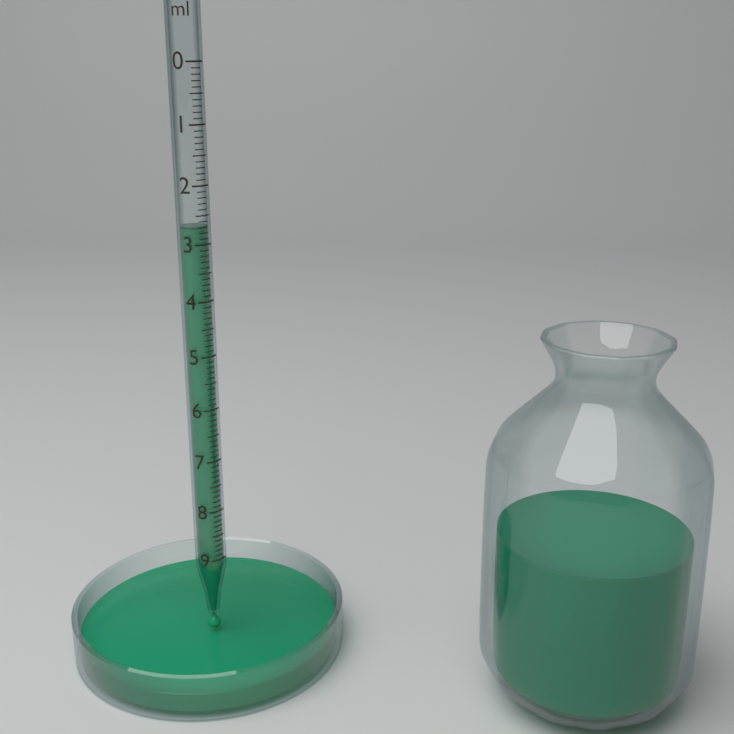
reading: 2.7 ml
